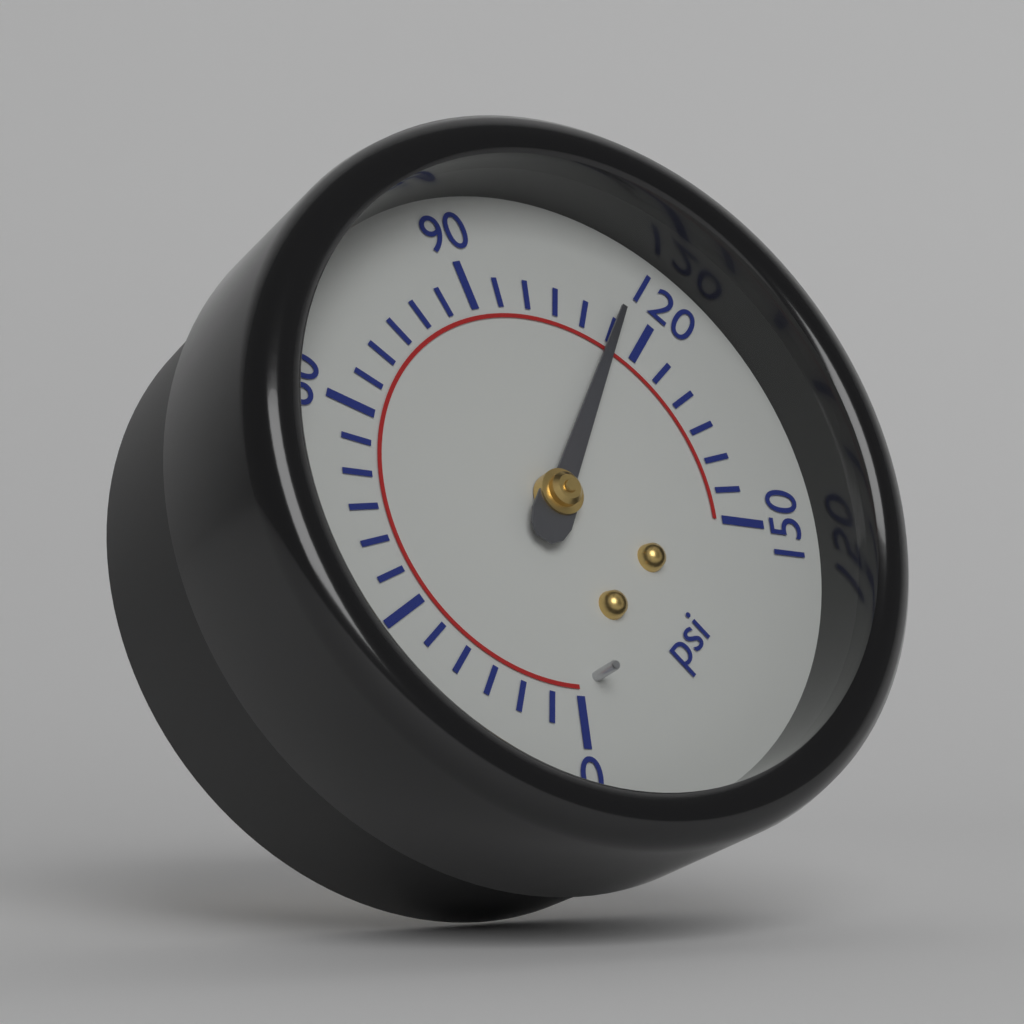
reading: 115 psi
